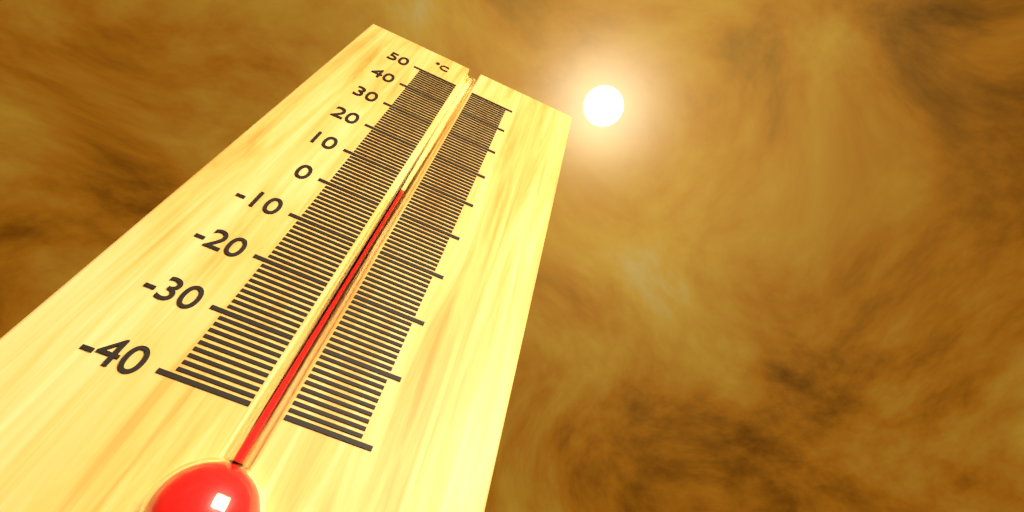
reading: 6 °C
